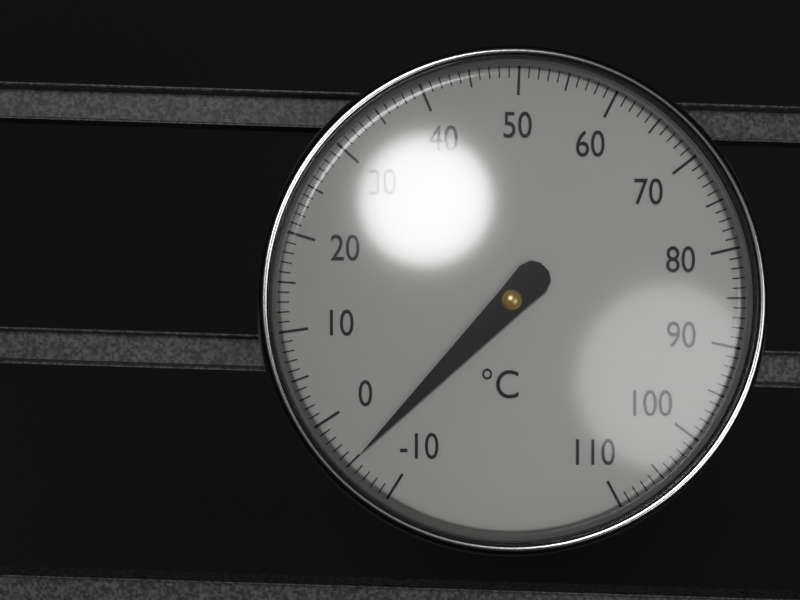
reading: -5 °C
